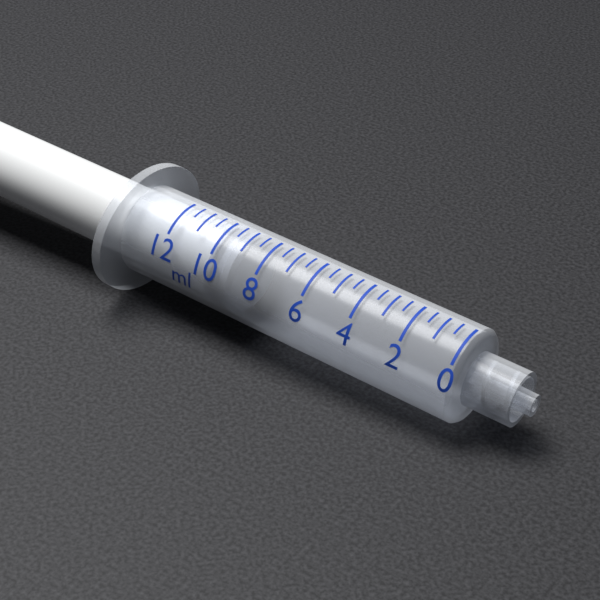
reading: 9.0 ml
